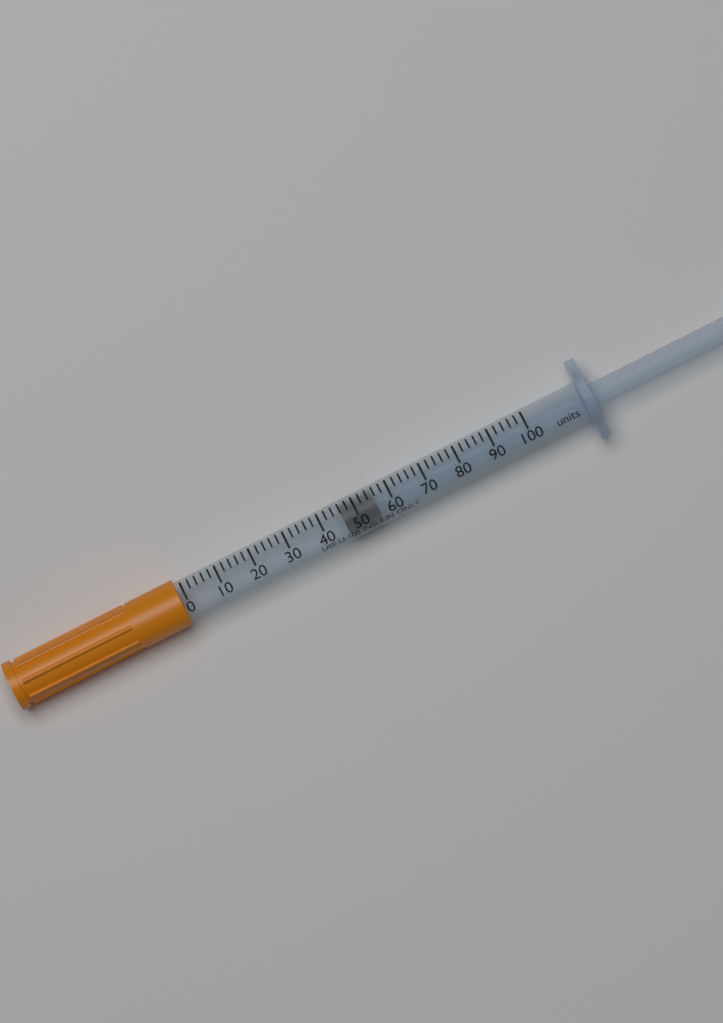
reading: 46 units
